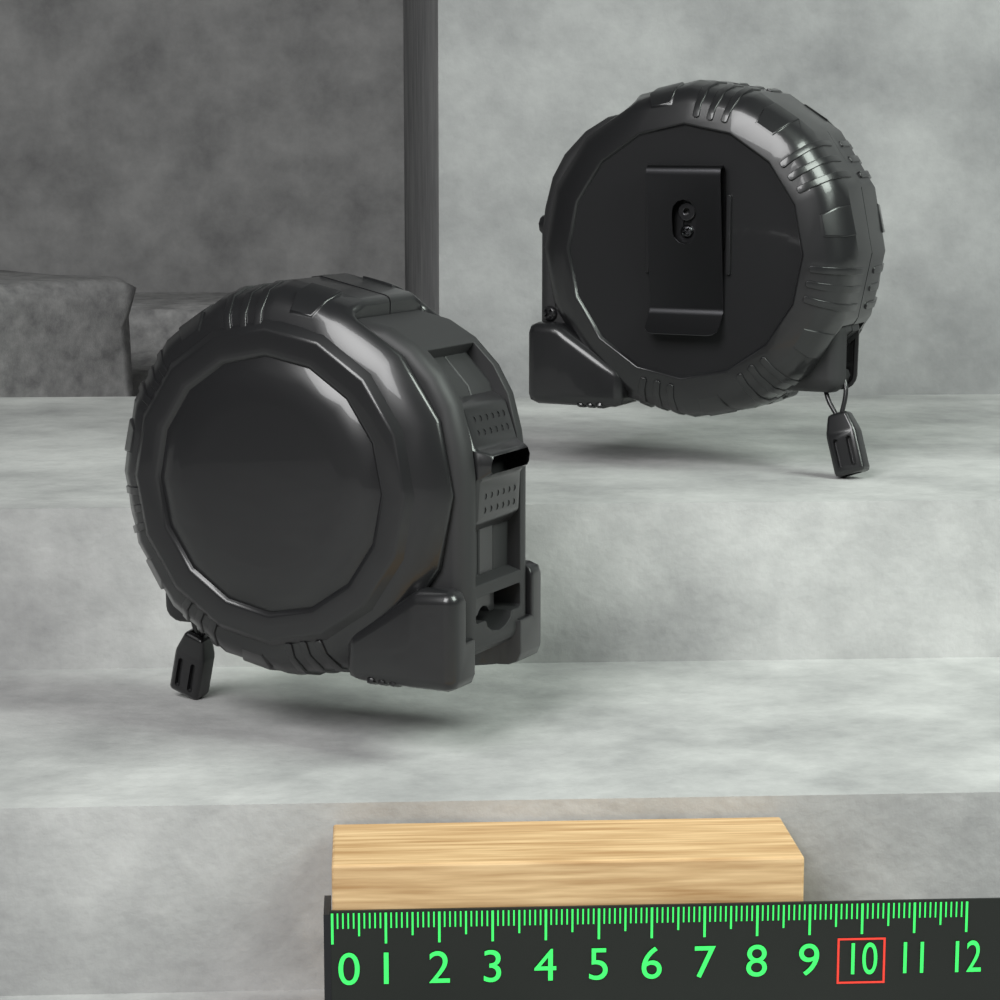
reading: 8.9 (no unit)
